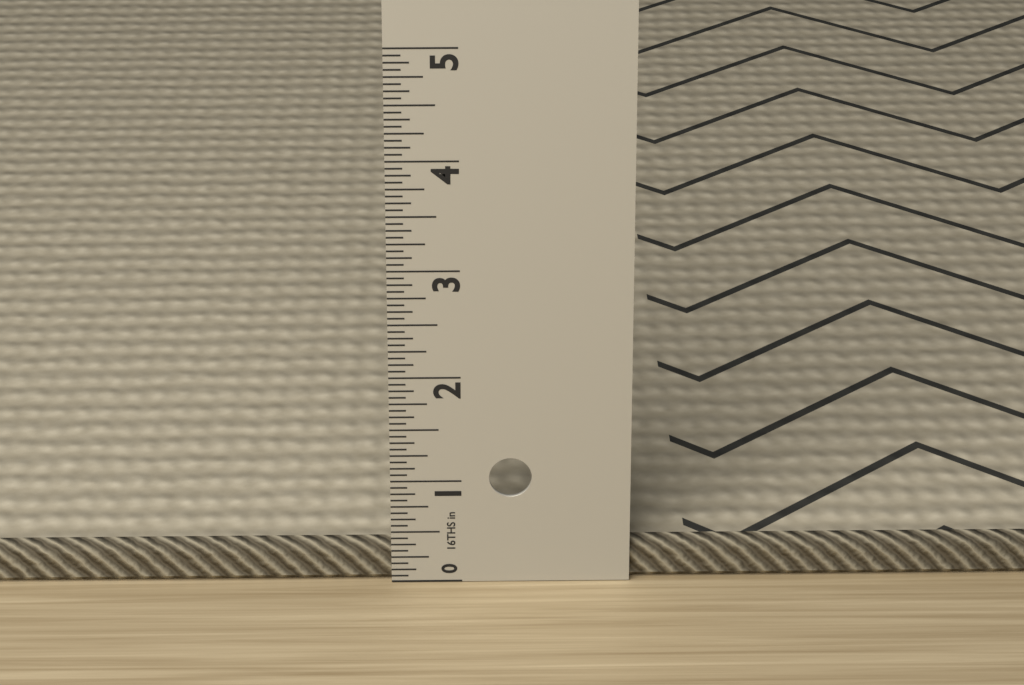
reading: 0.3750 in
